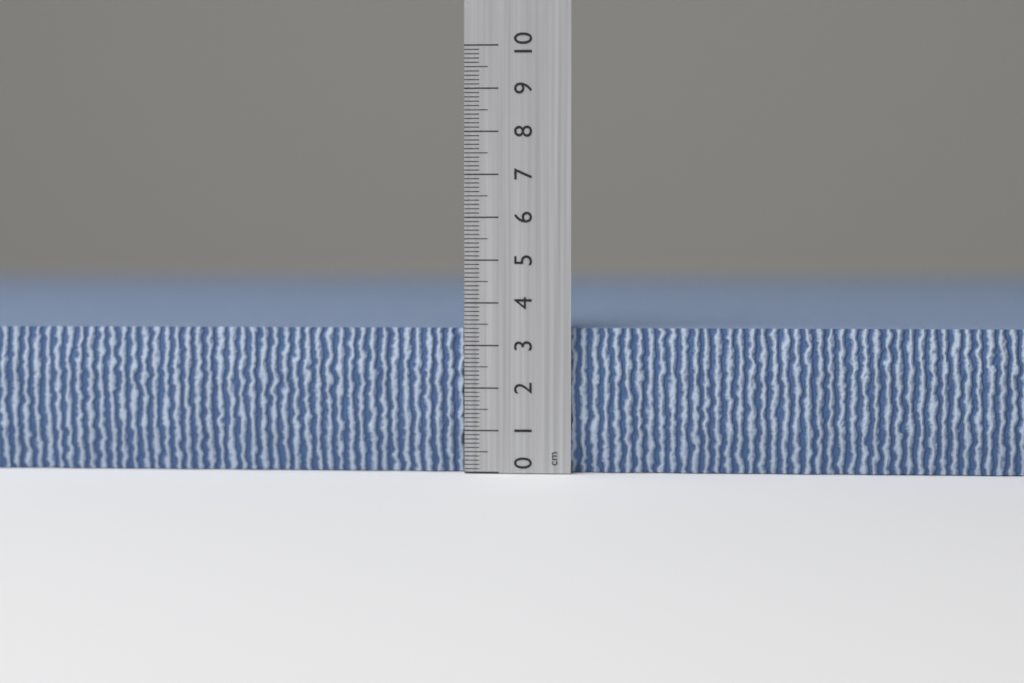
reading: 3.4 cm
